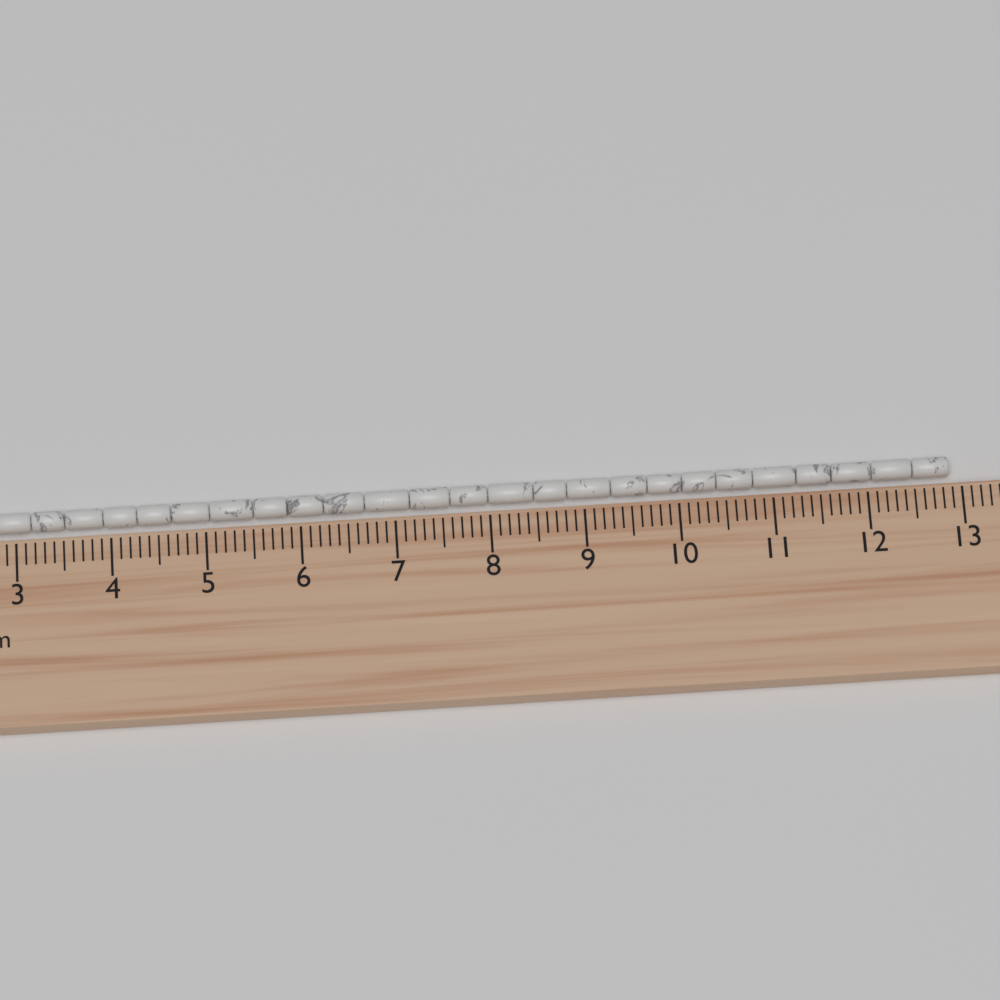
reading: 12.9 cm
